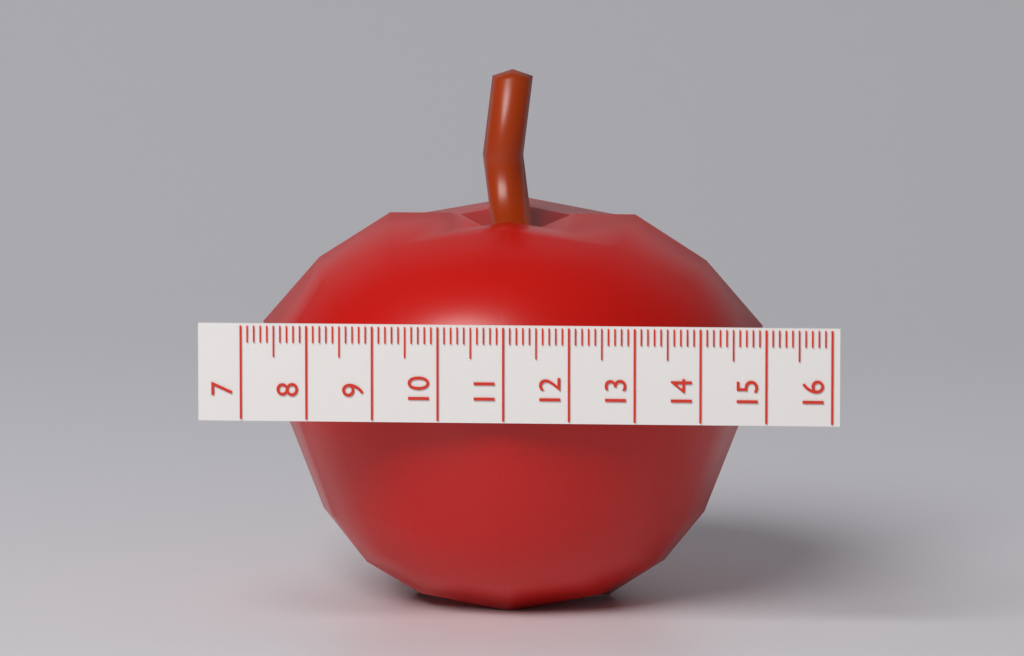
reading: 14.8 (no unit)
